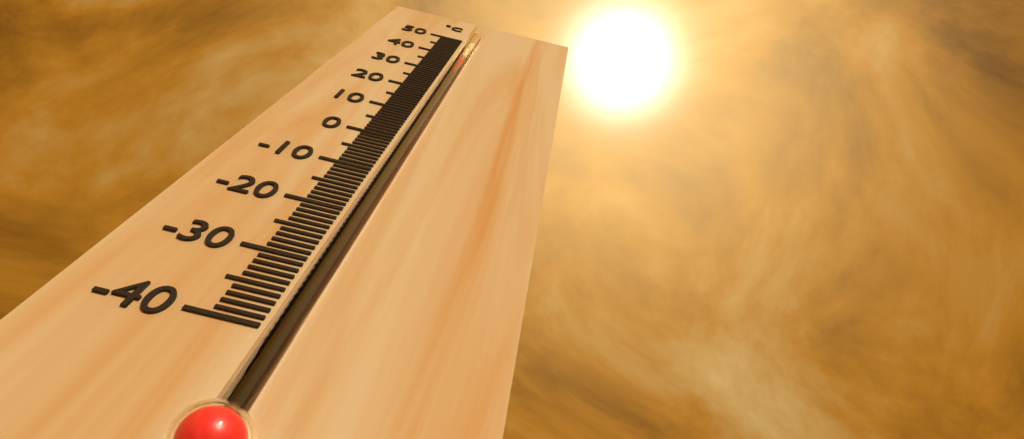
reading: 40 °C
